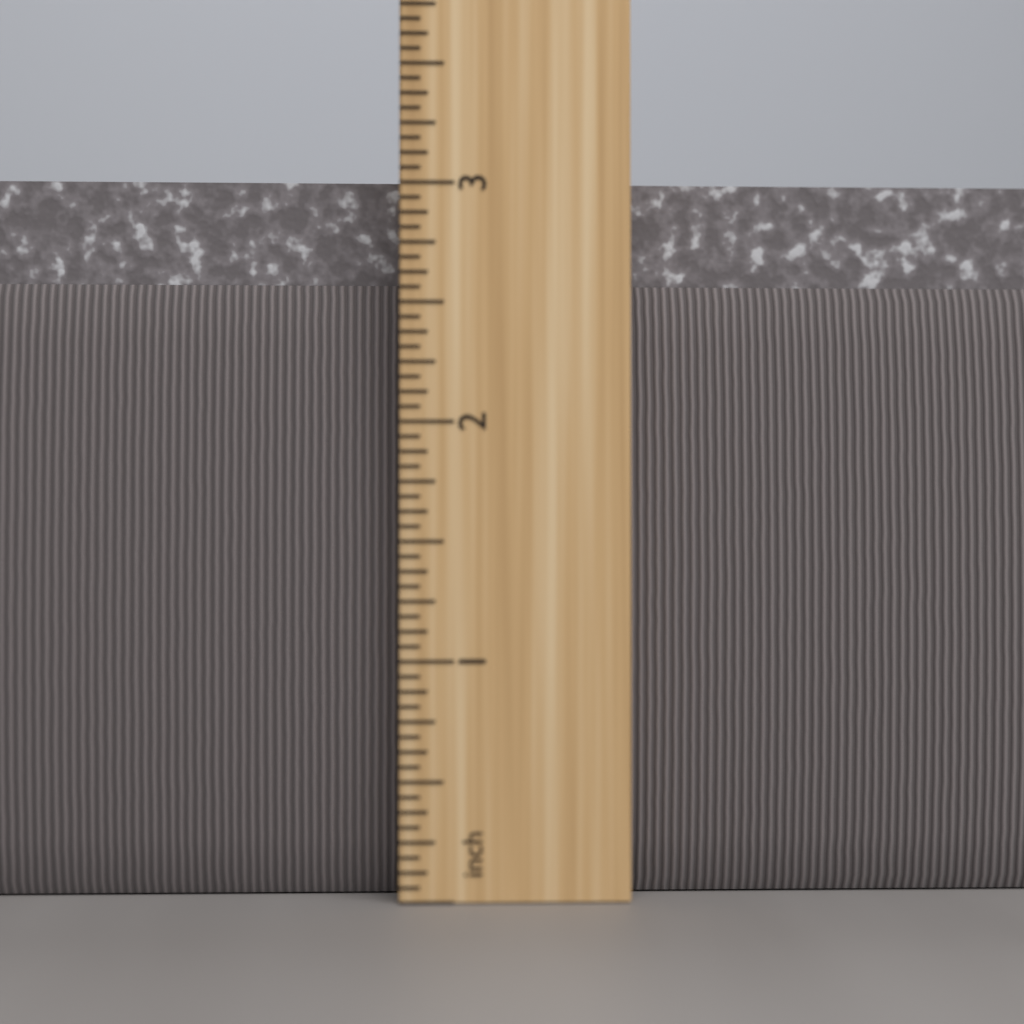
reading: 3.0625 inch
